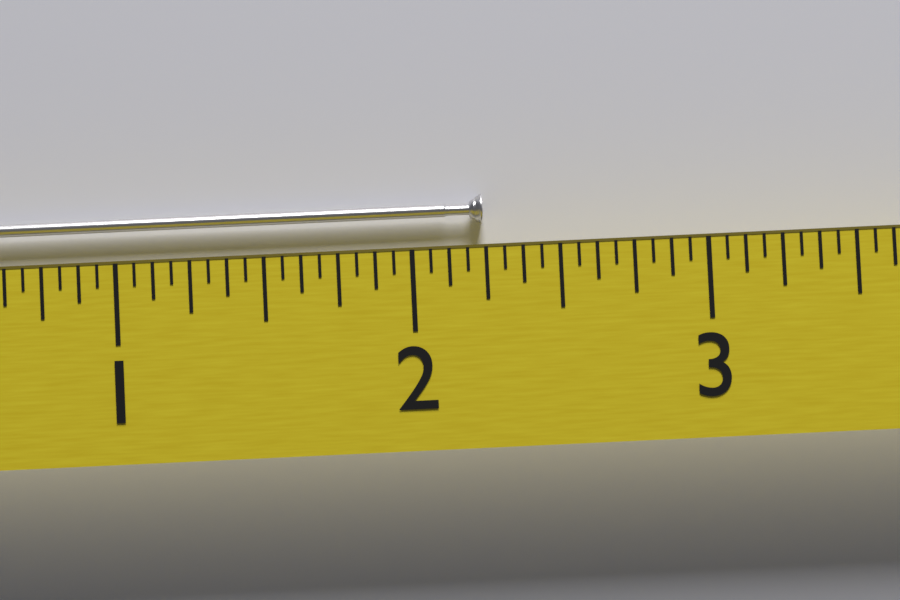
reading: 2.2500 (no unit)
